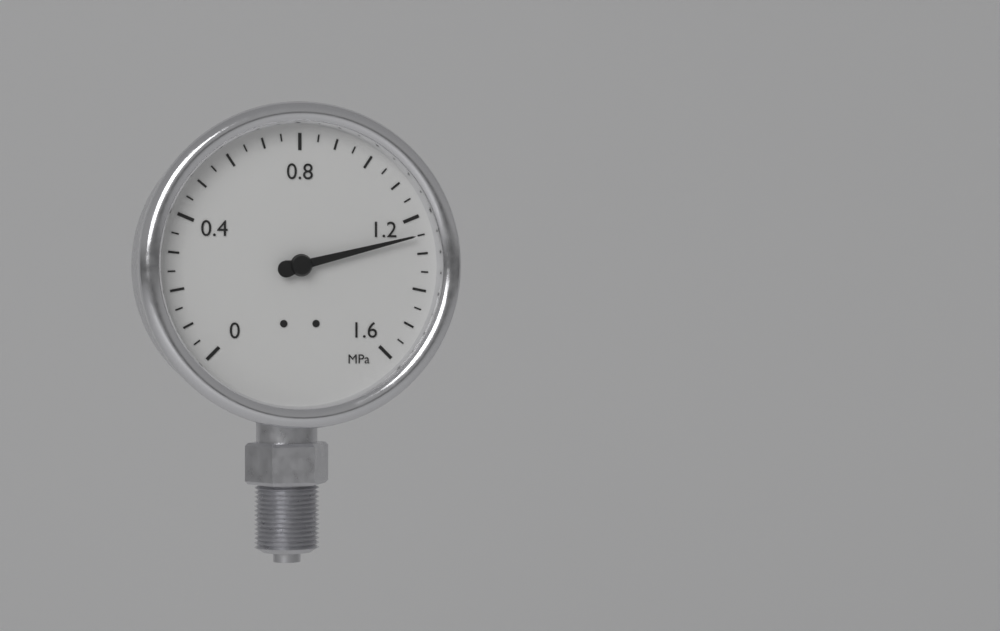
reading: 1.25 MPa
